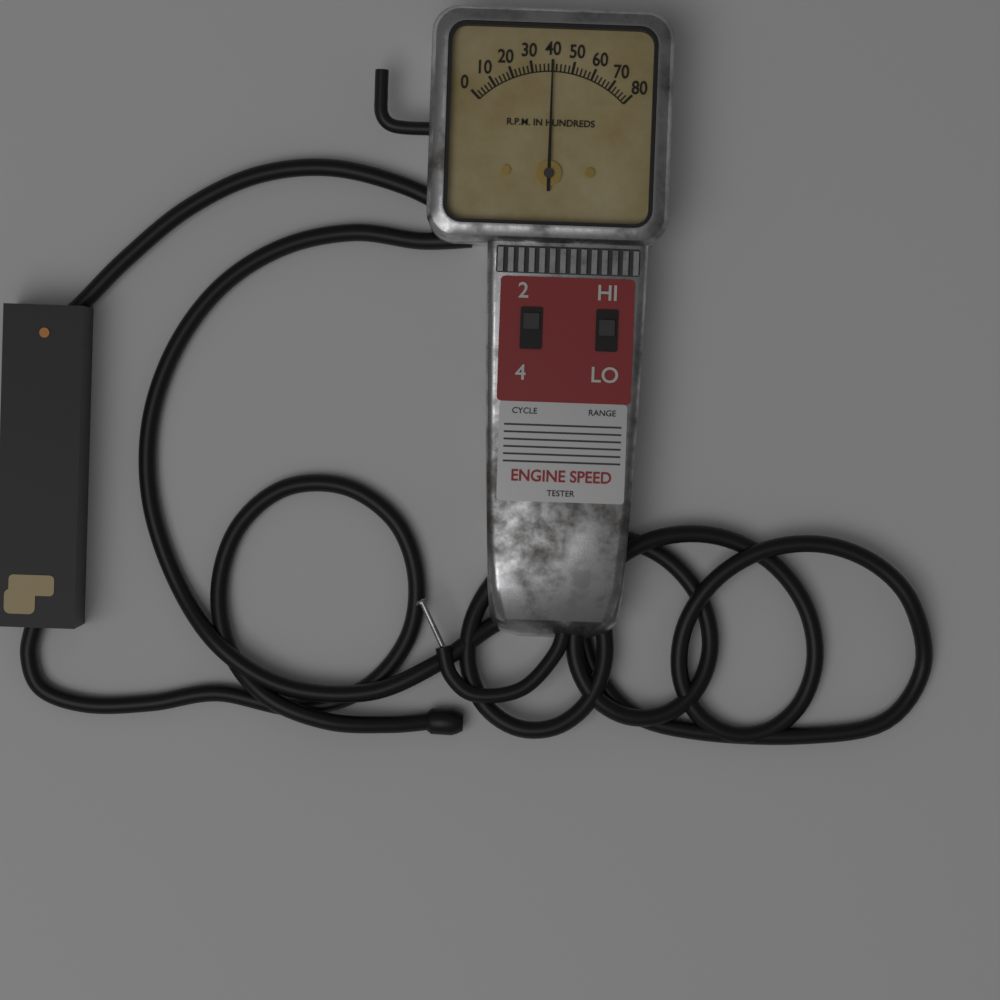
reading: 4000 RPM
